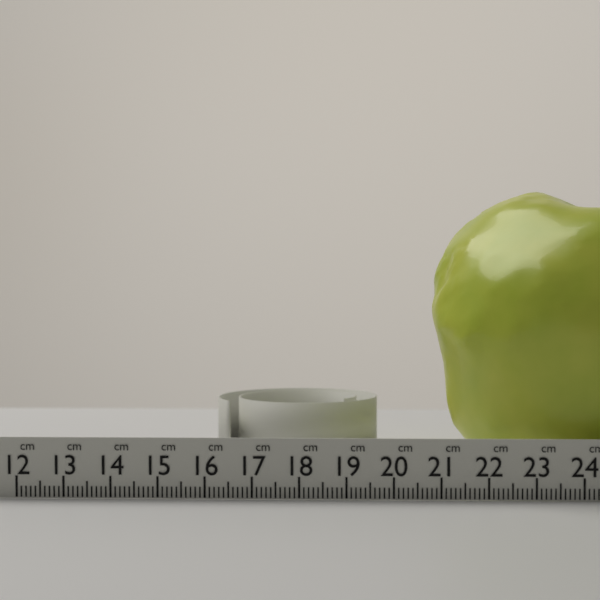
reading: 20.8 cm
